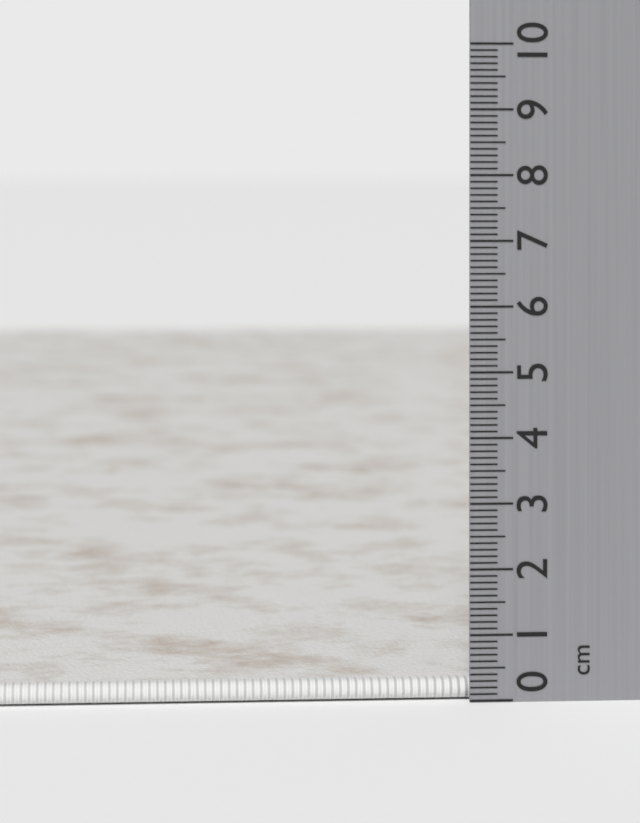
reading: 0.3 cm
